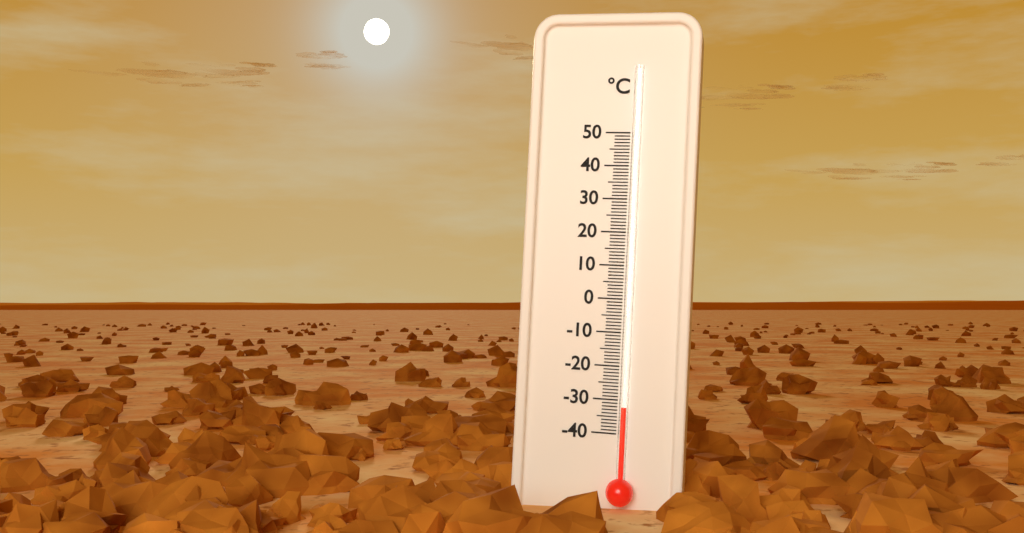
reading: -32 °C
